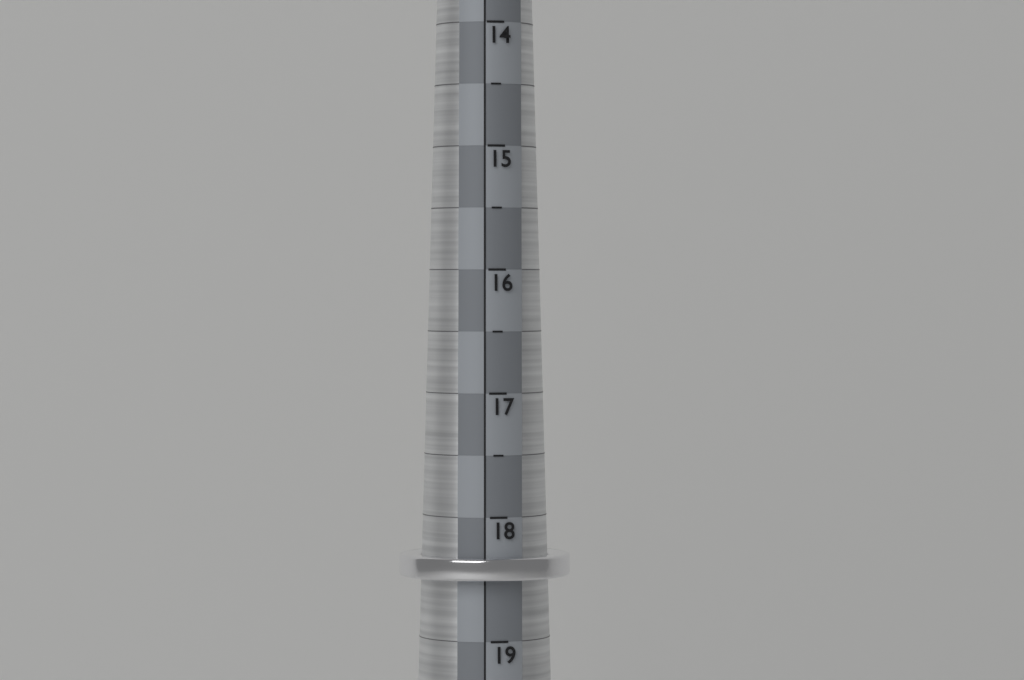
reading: 18.5 (no unit)
